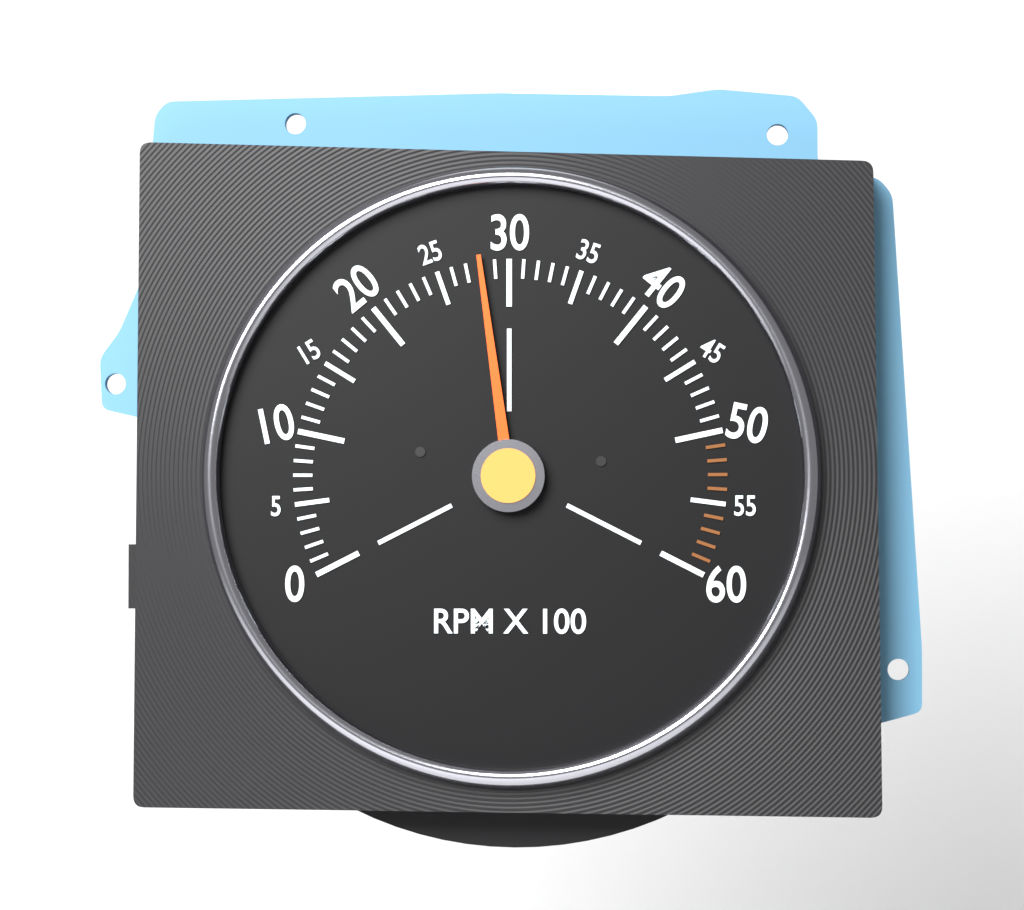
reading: 2800 RPM
